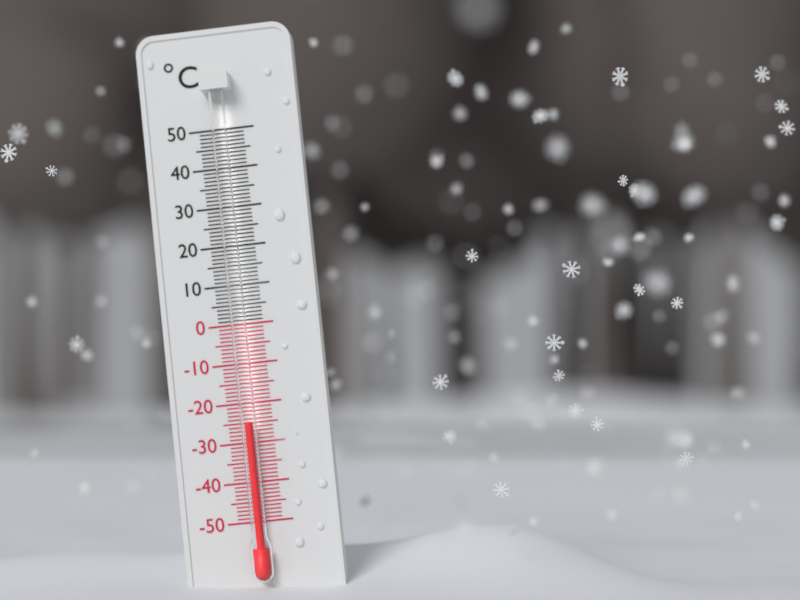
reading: -25 °C
